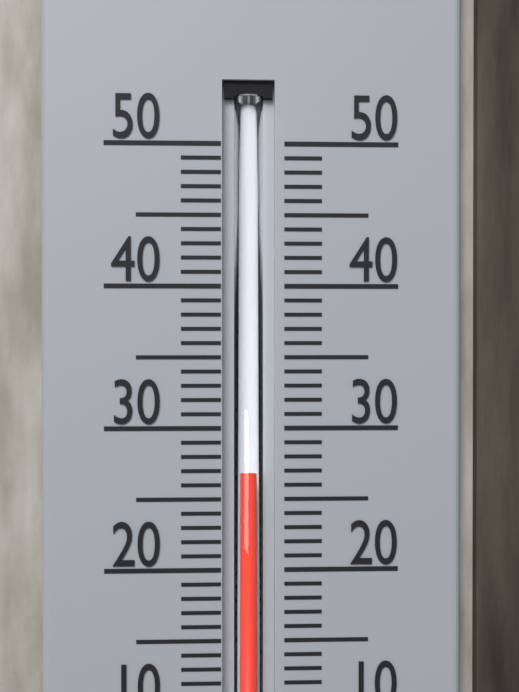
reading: 27 °C
